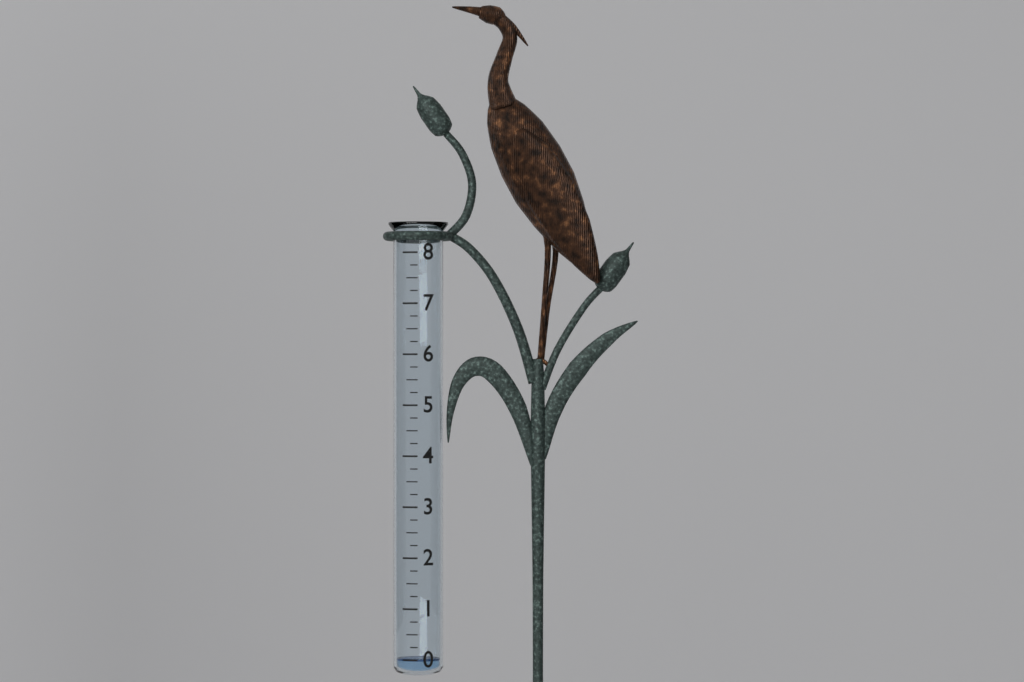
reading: 0.00 (no unit)
